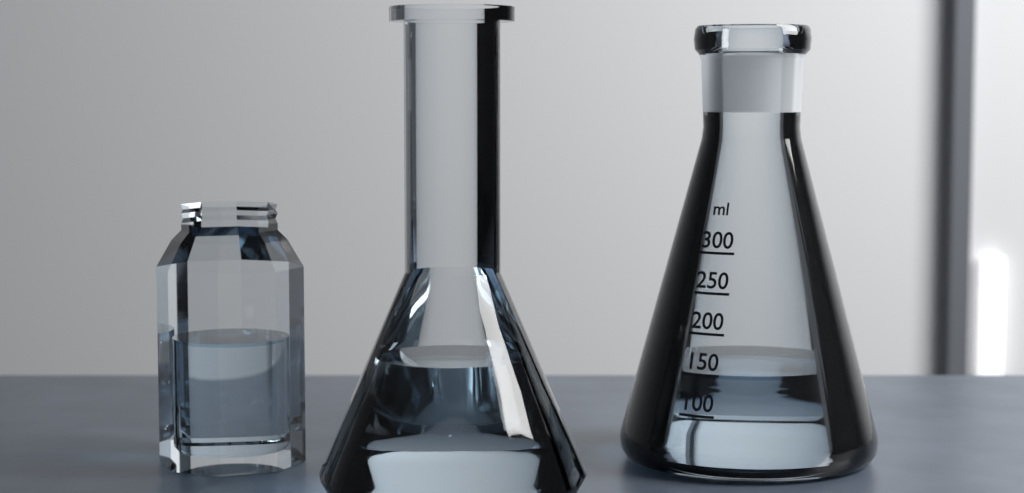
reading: 150 ml
